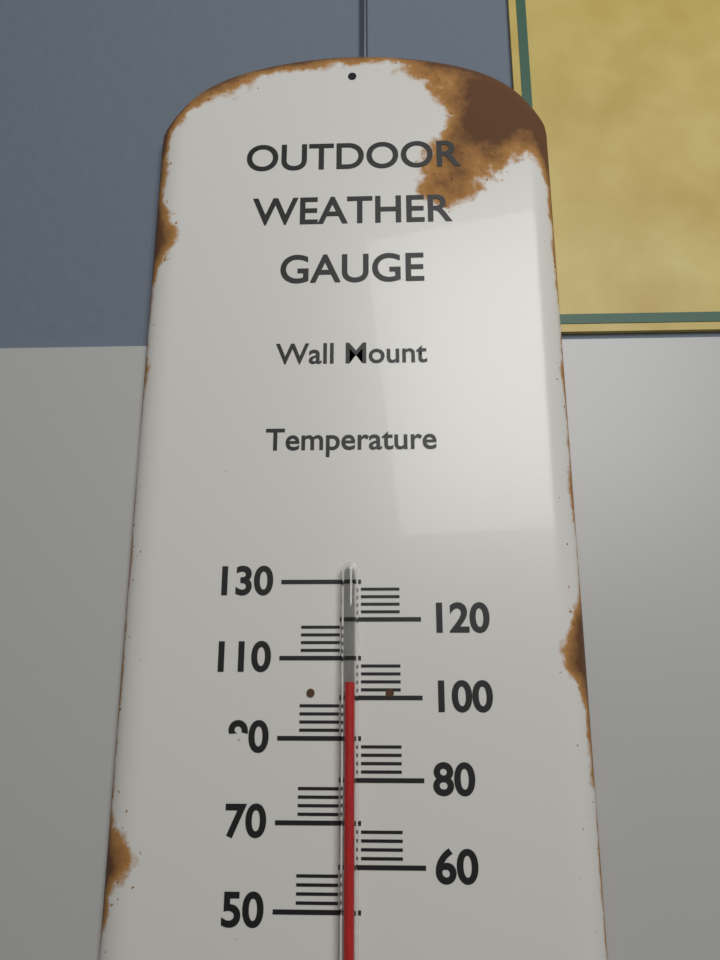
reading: 104 (no unit)
